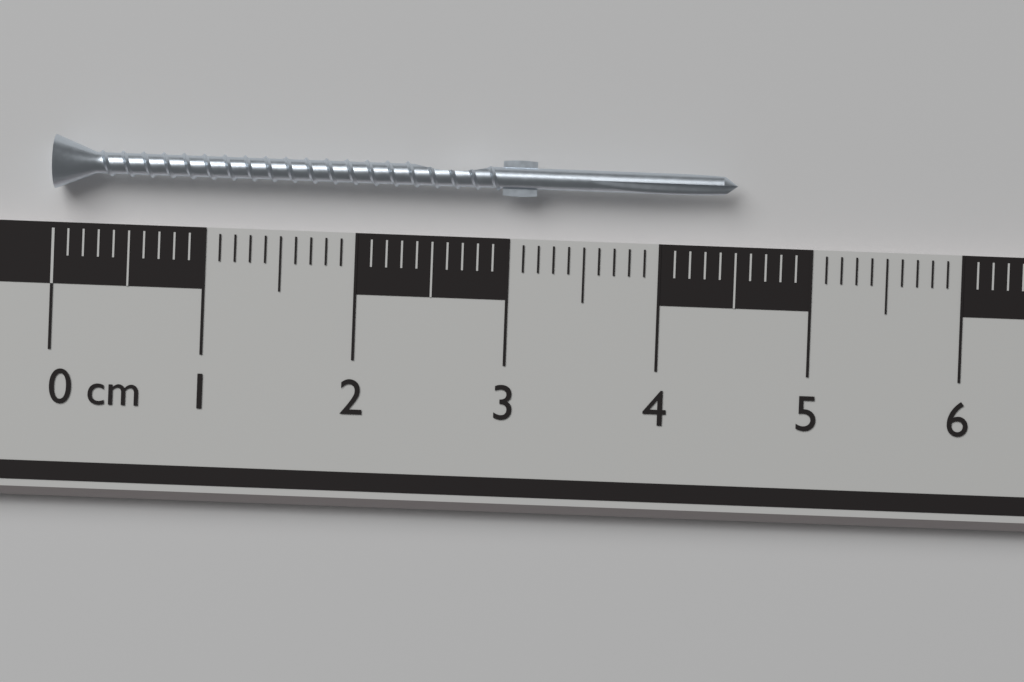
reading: 4.5 cm
